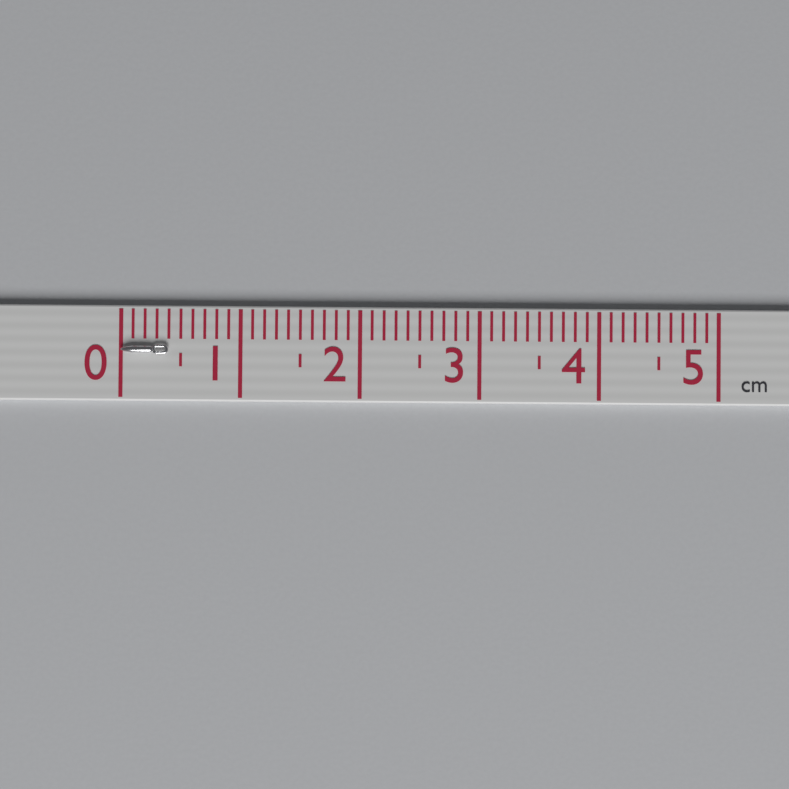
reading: 0.4 cm
